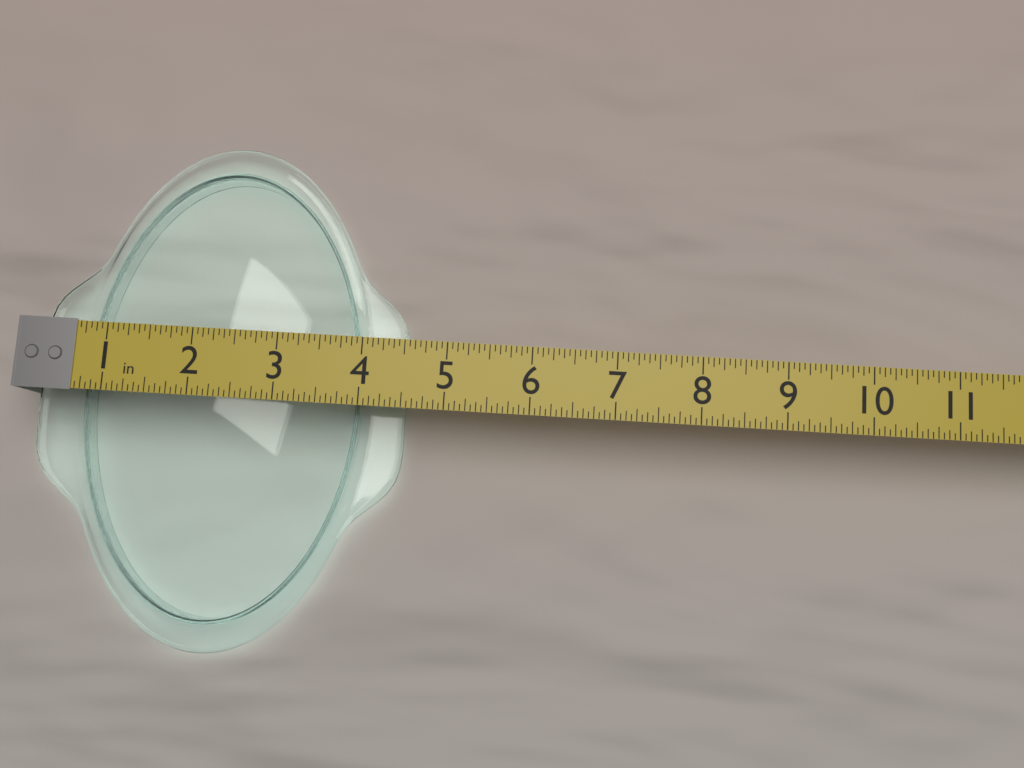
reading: 4.5000 in
